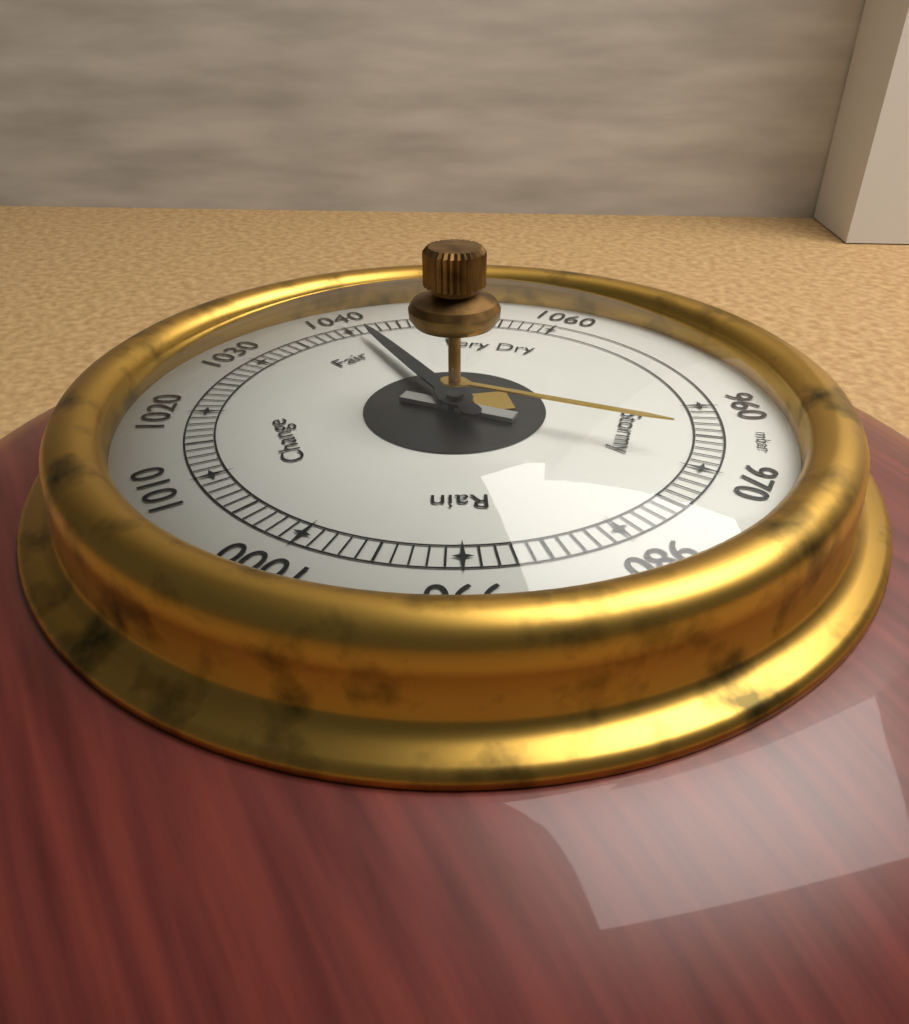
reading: 1041 mbar
